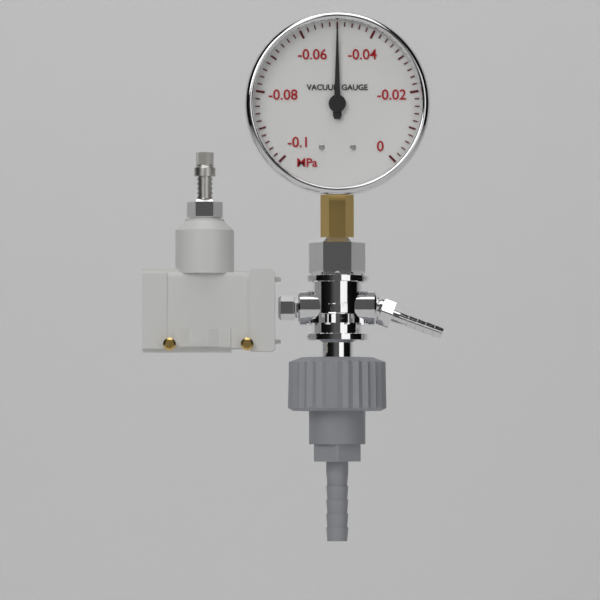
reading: -0.050 MPa
